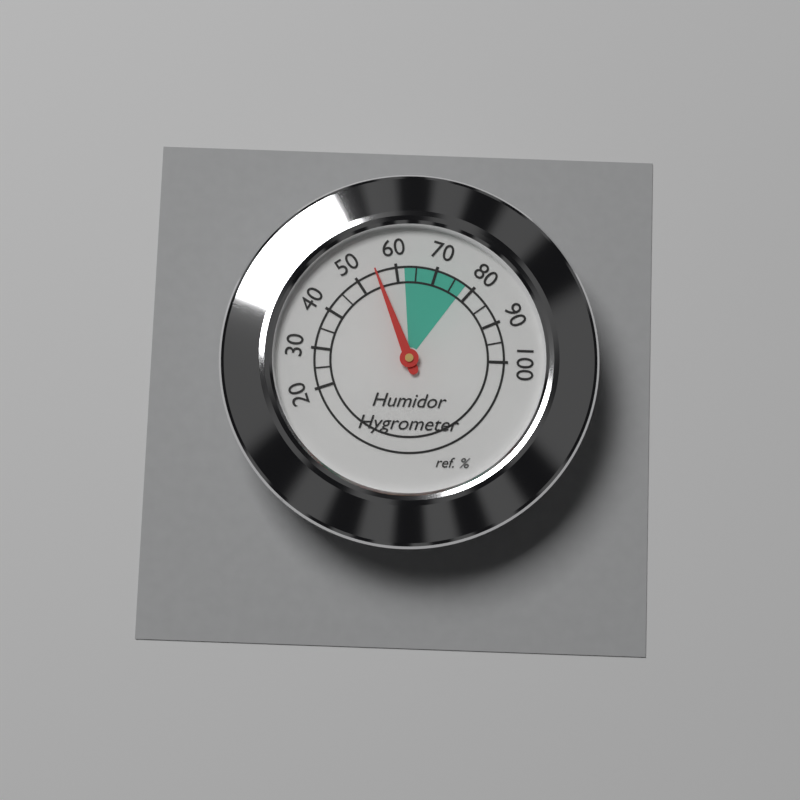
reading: 55 %
